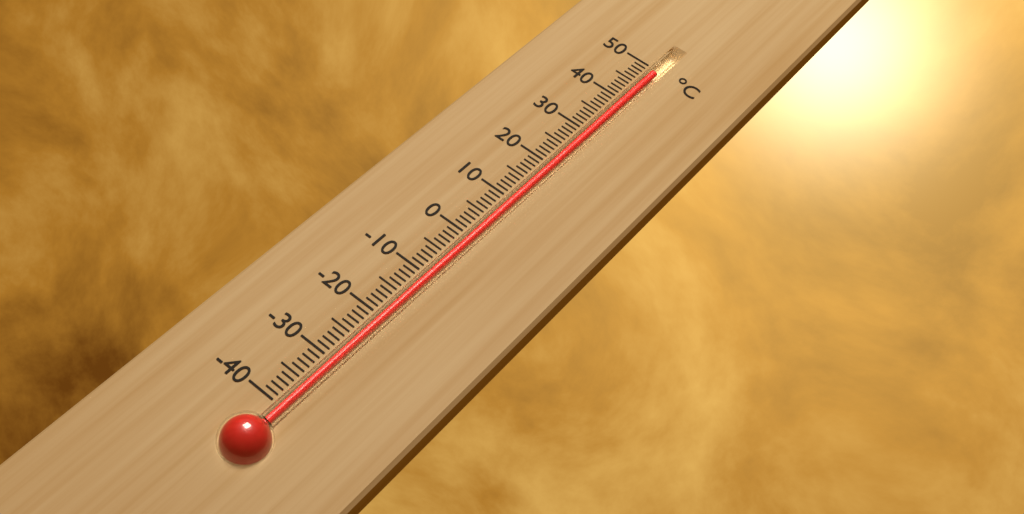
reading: 49 °C
